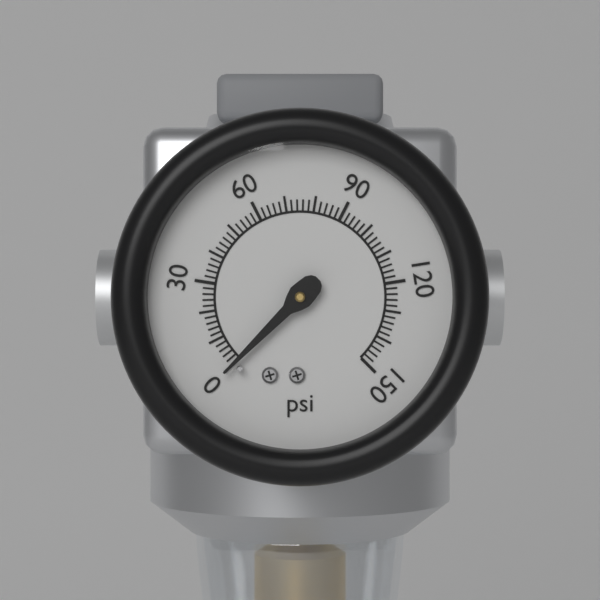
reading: 0 psi
